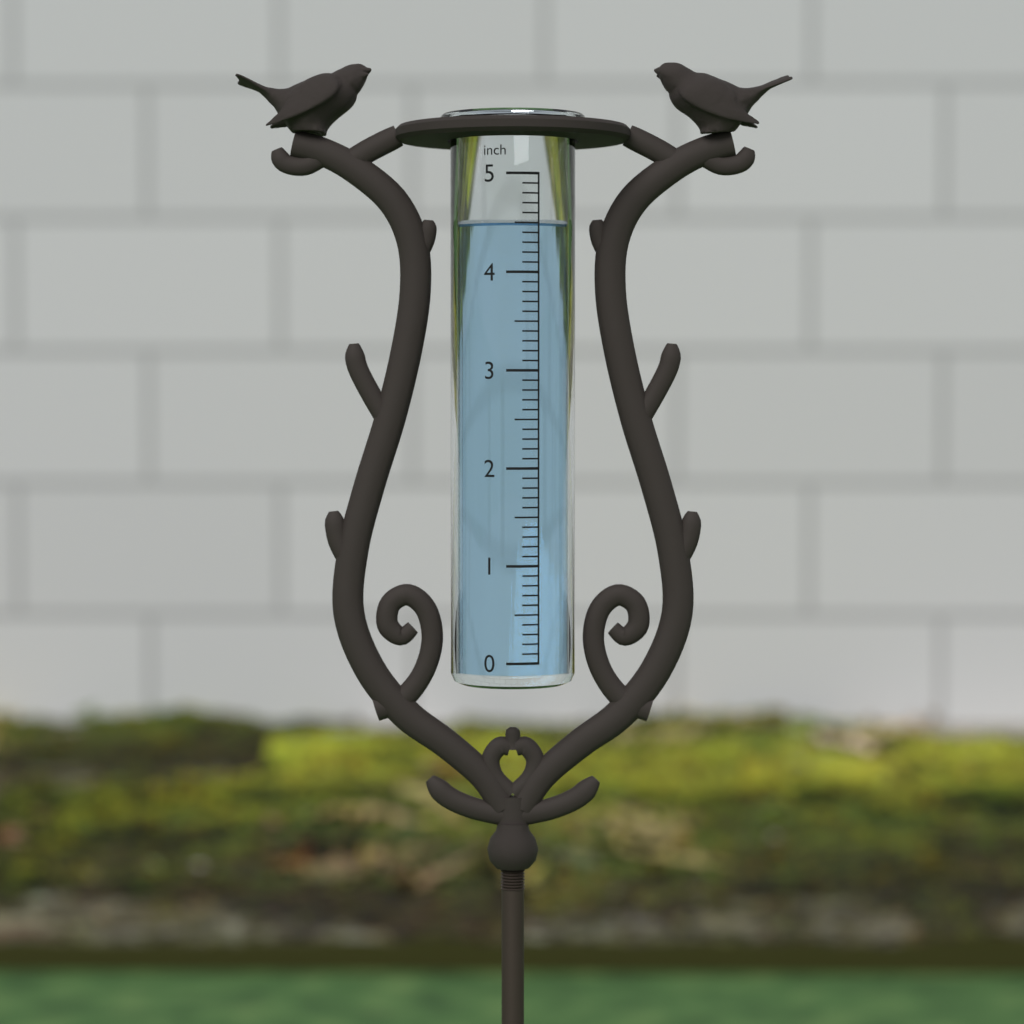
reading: 4.5 inch
